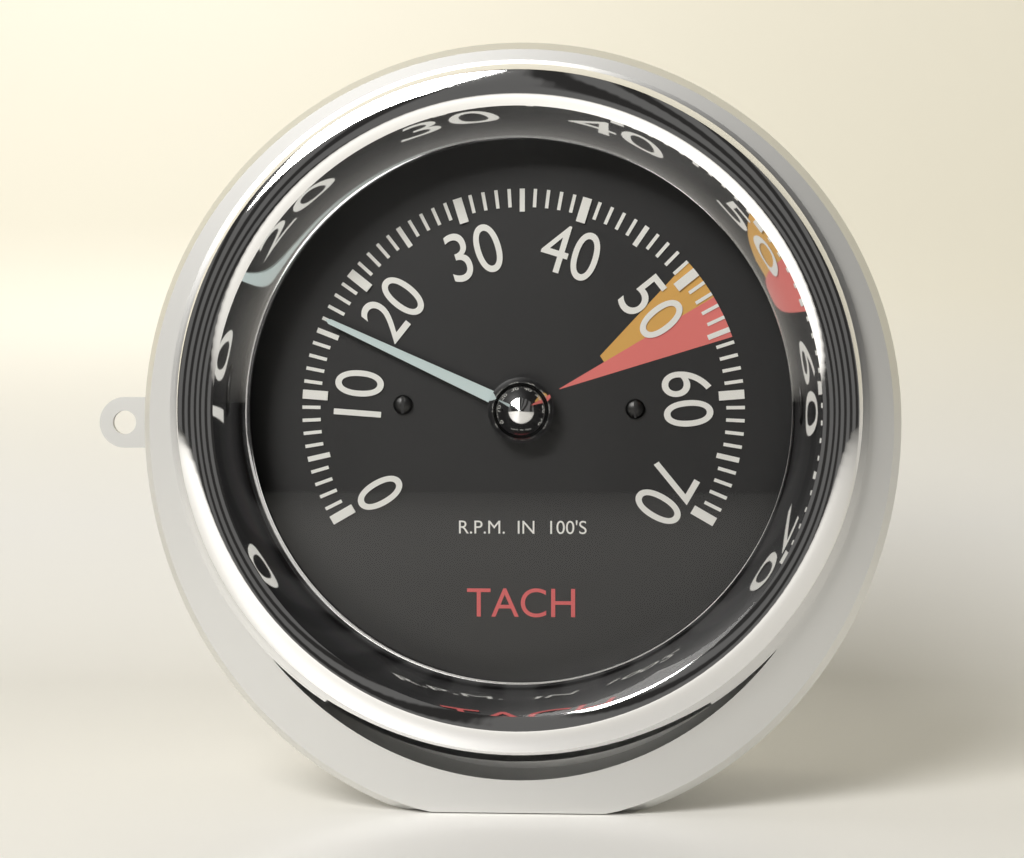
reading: 16 RPM x100
